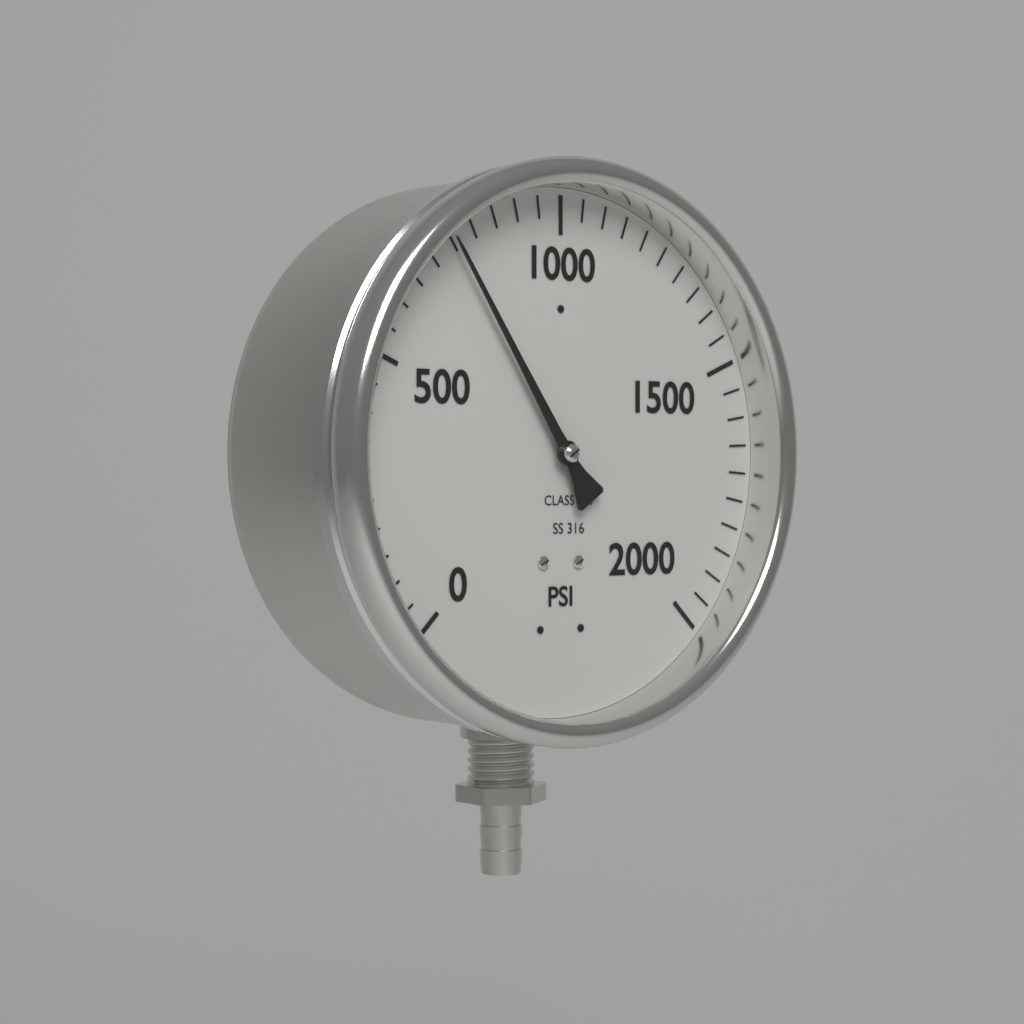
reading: 750 psi
